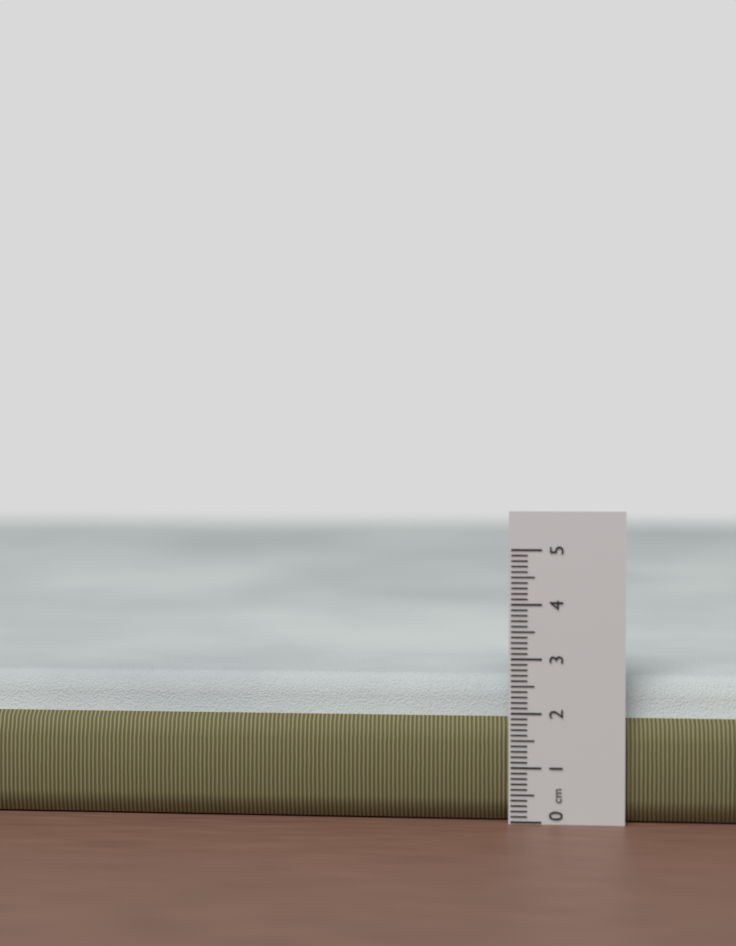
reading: 2.6 cm
